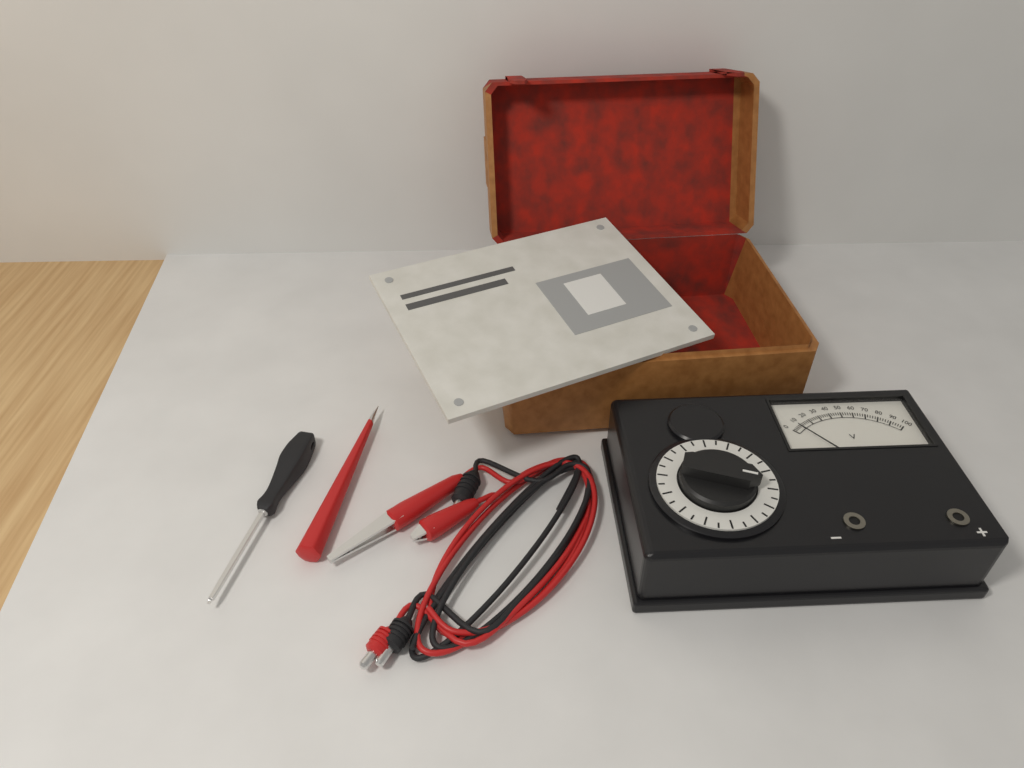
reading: 8 V
